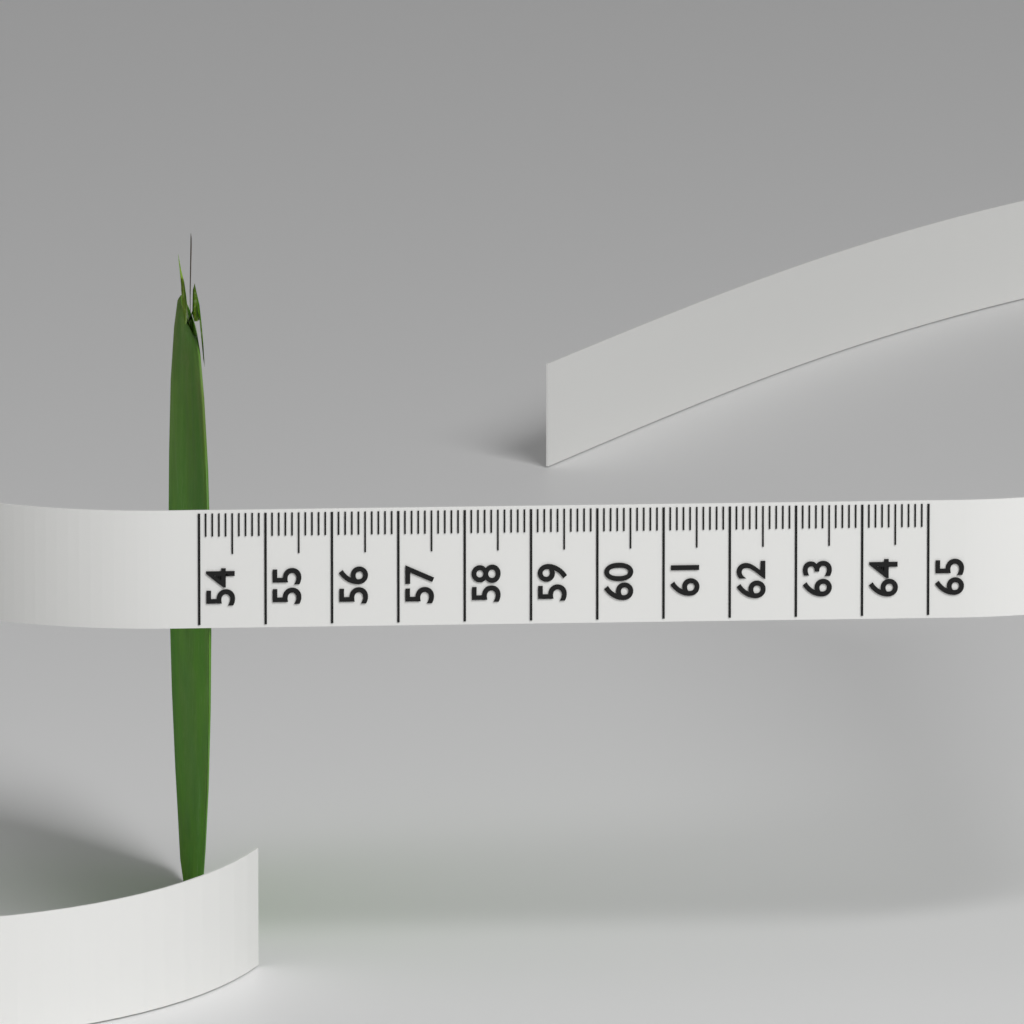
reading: 54.3 (no unit)
